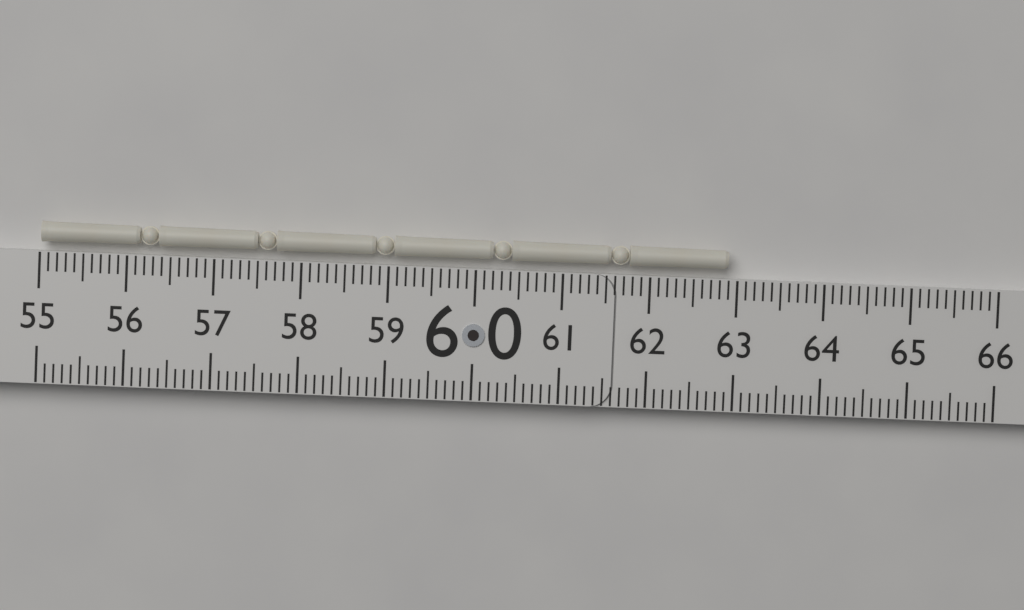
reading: 62.9 (no unit)
